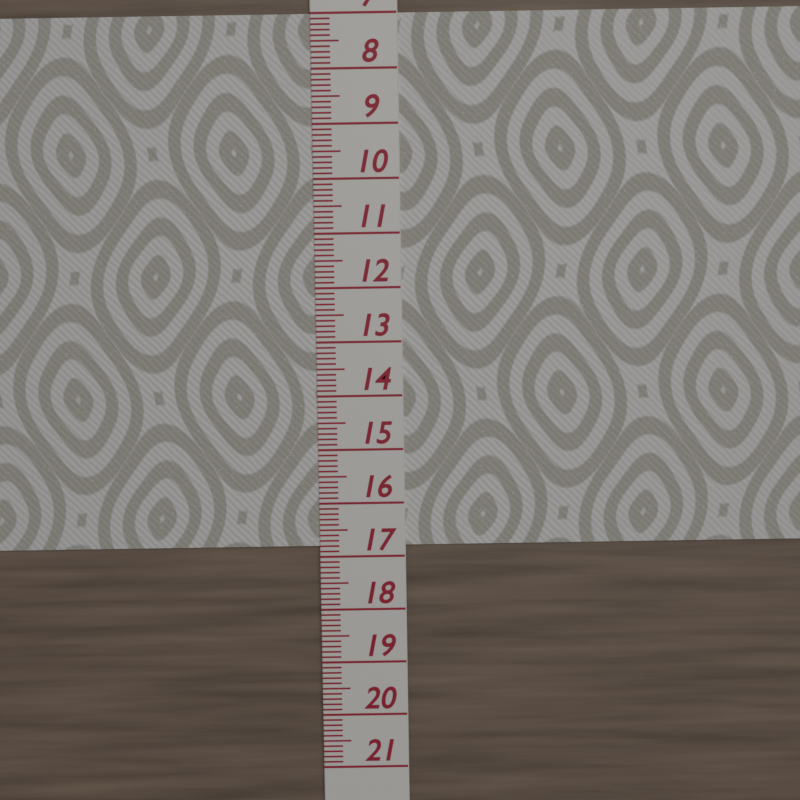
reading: 16.8 (no unit)
